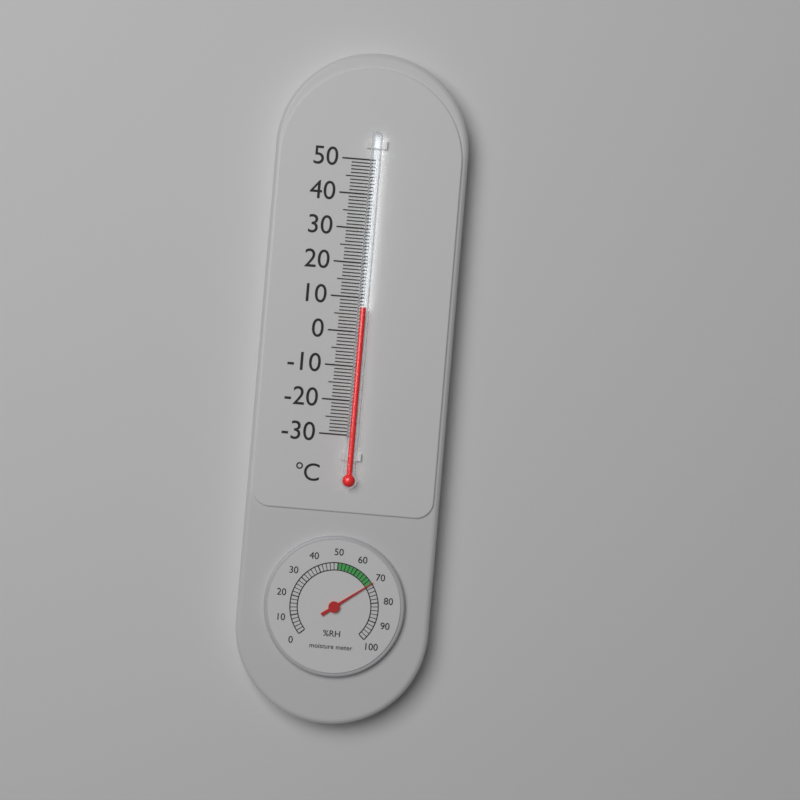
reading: 7 °C
